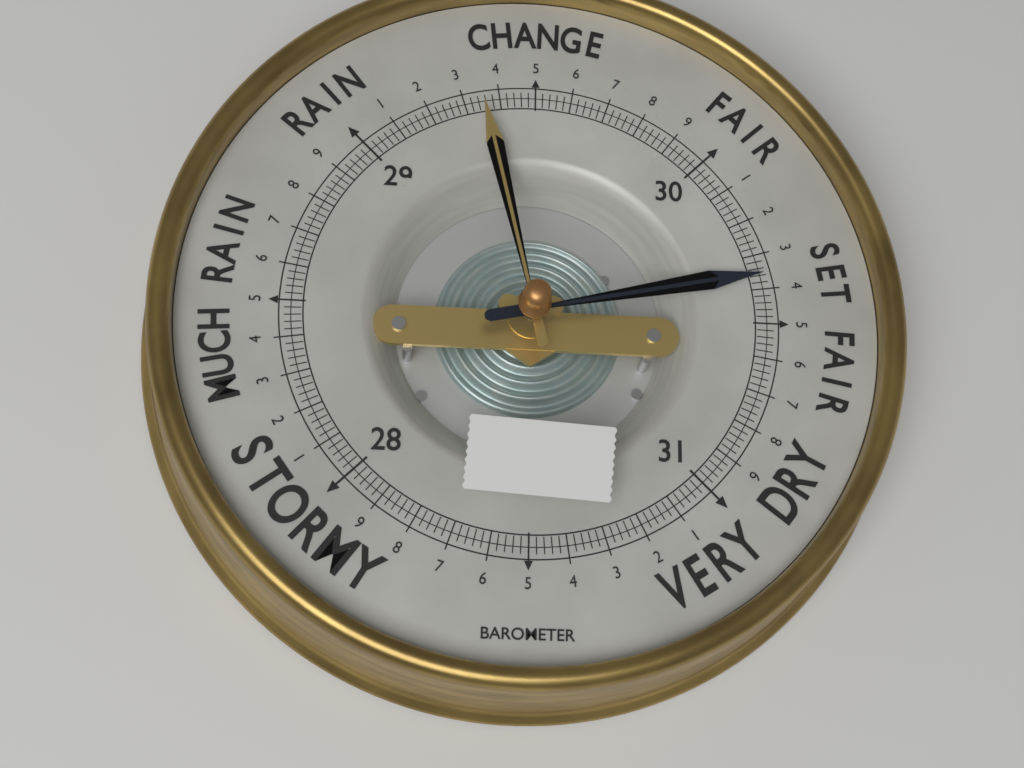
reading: 30.36 (no unit)
